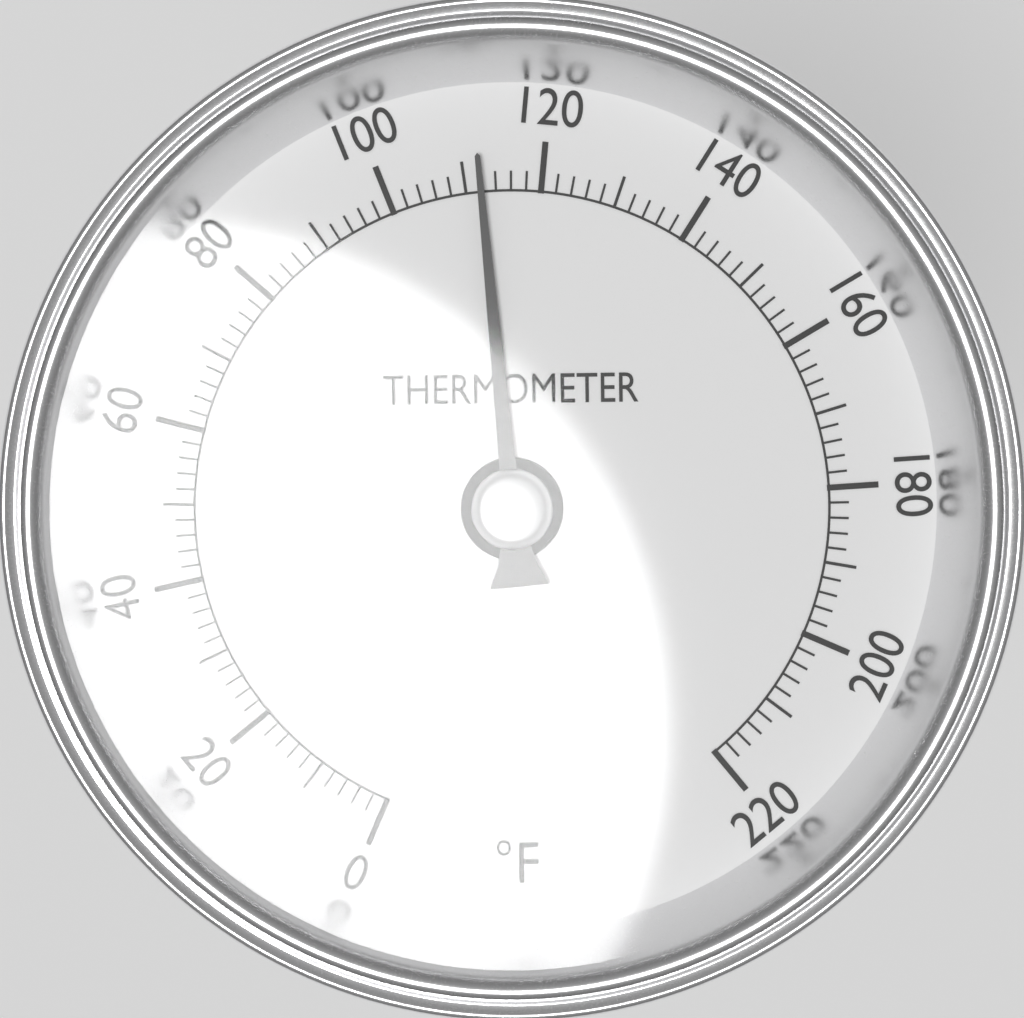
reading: 112 °F
